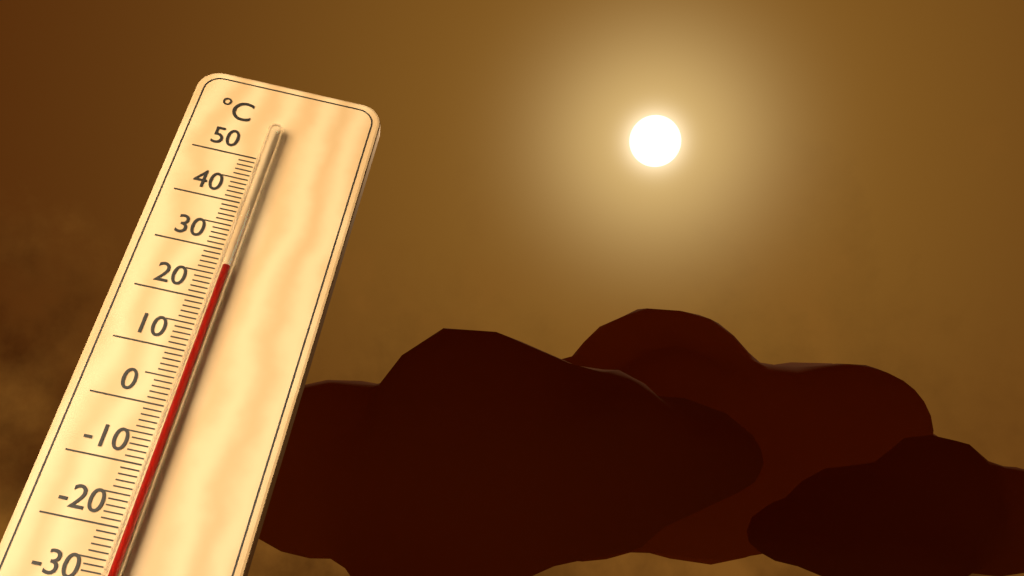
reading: 26 °C
